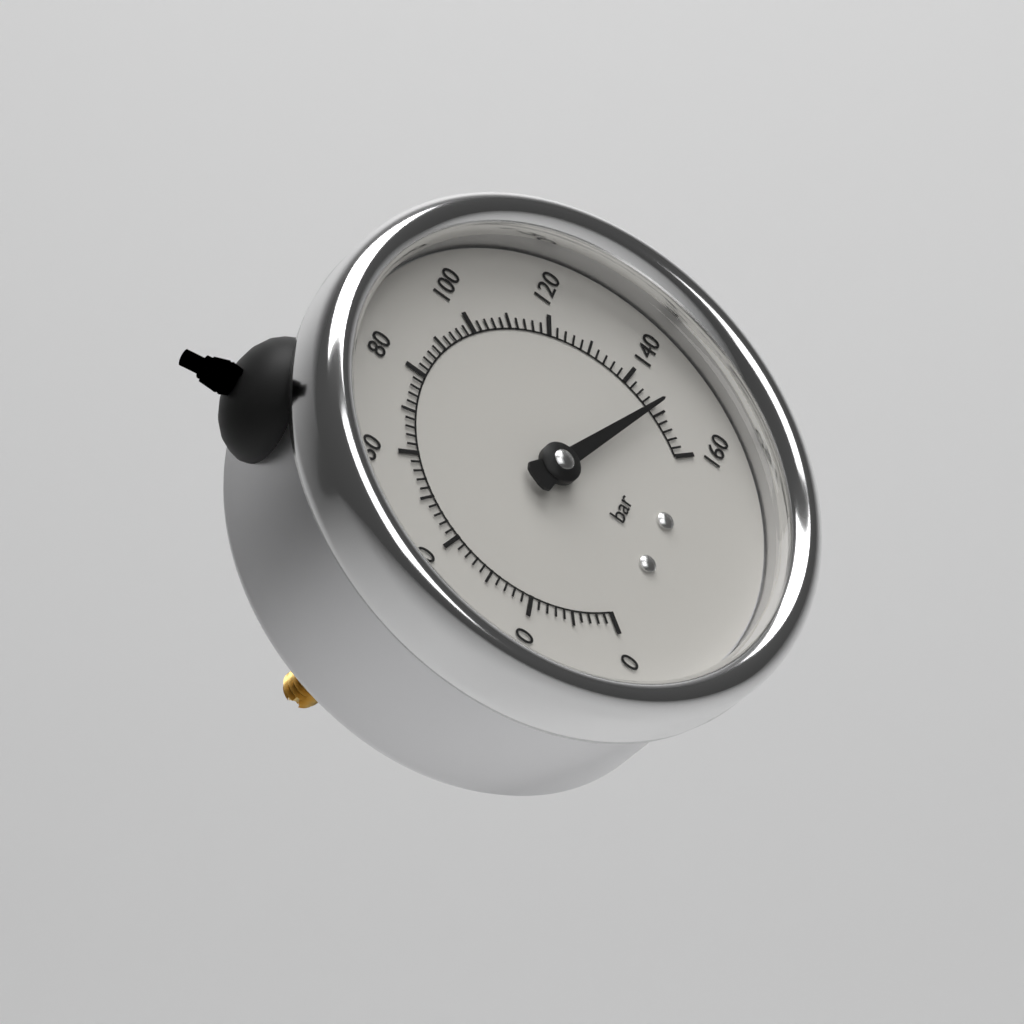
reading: 148 bar
